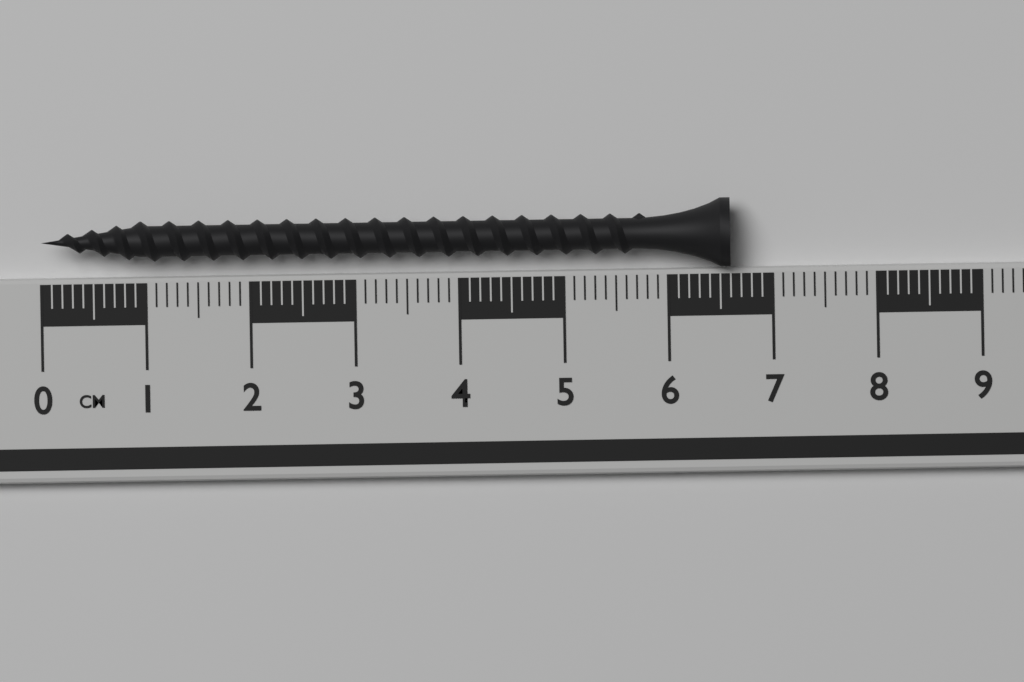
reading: 6.6 cm
